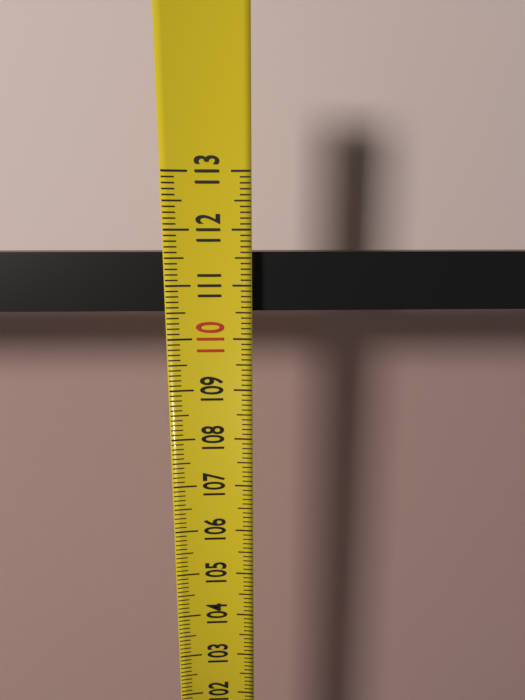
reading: 111.6 (no unit)
